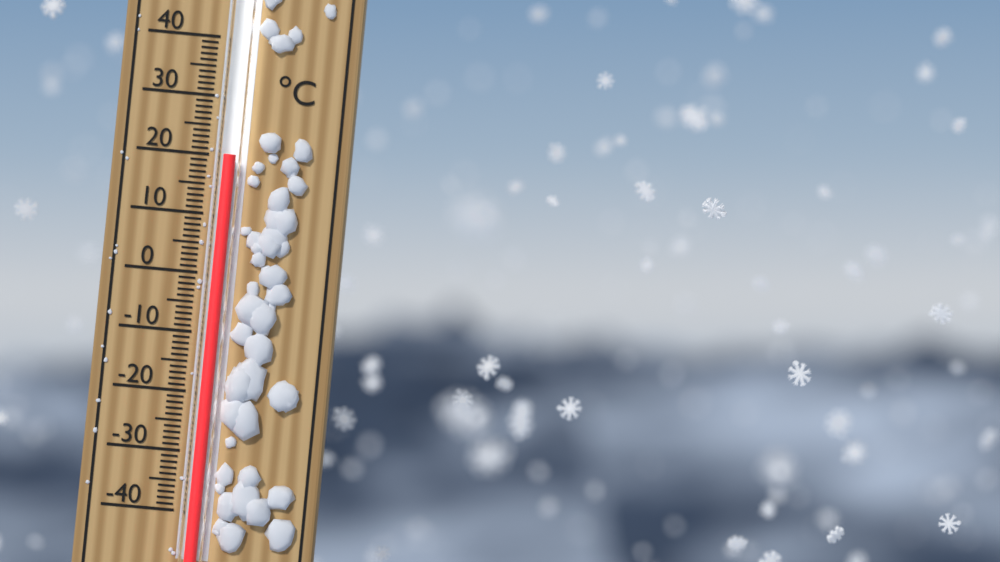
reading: 20 °C
